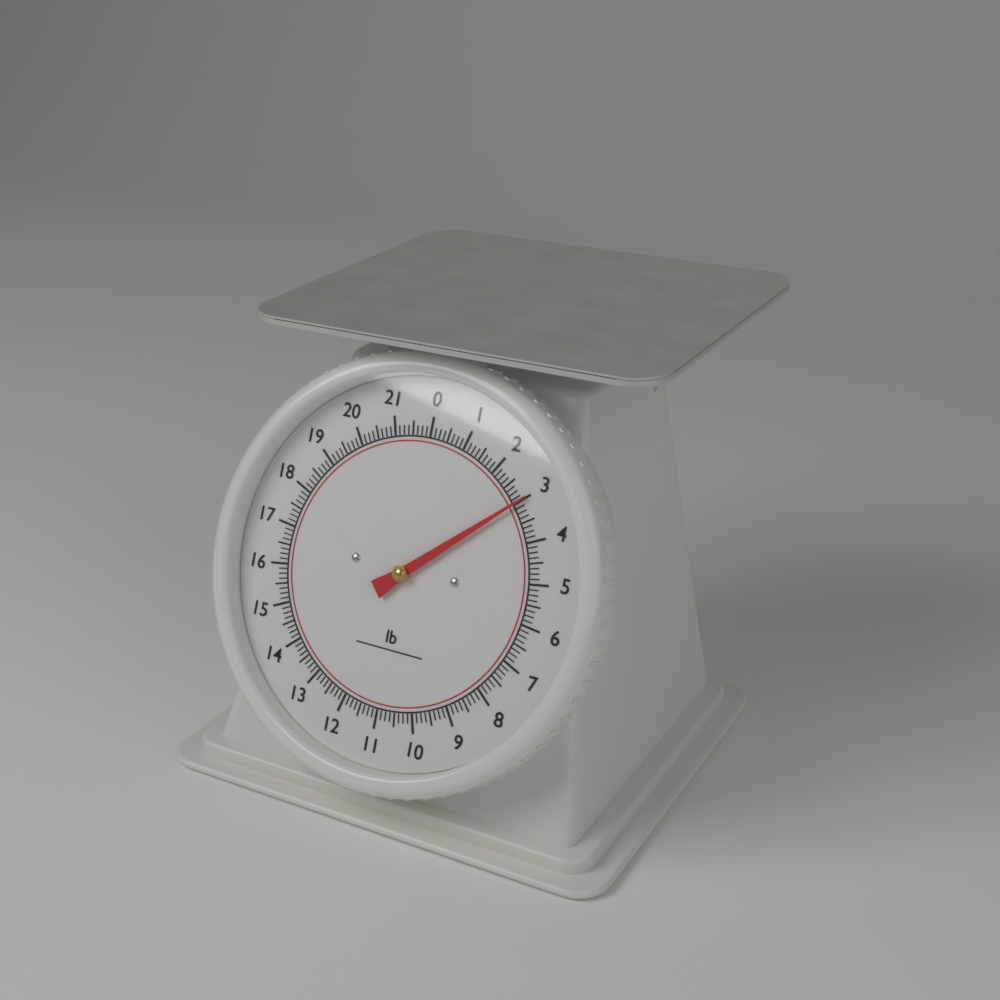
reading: 3.000 lb
